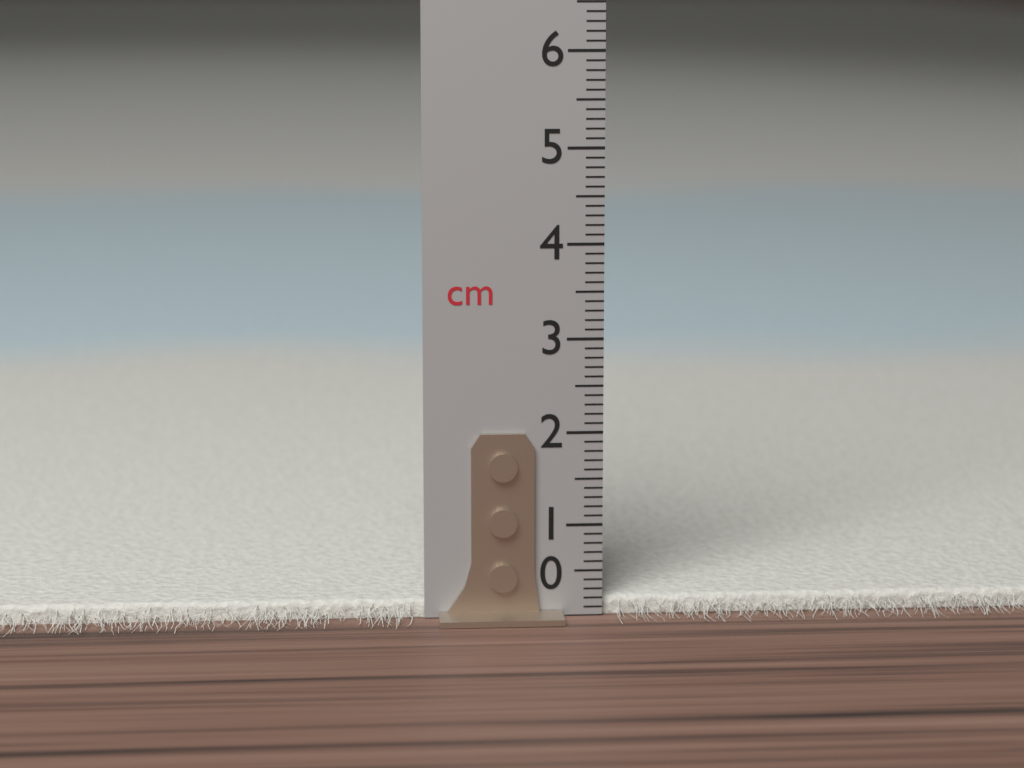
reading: 0.2 cm
